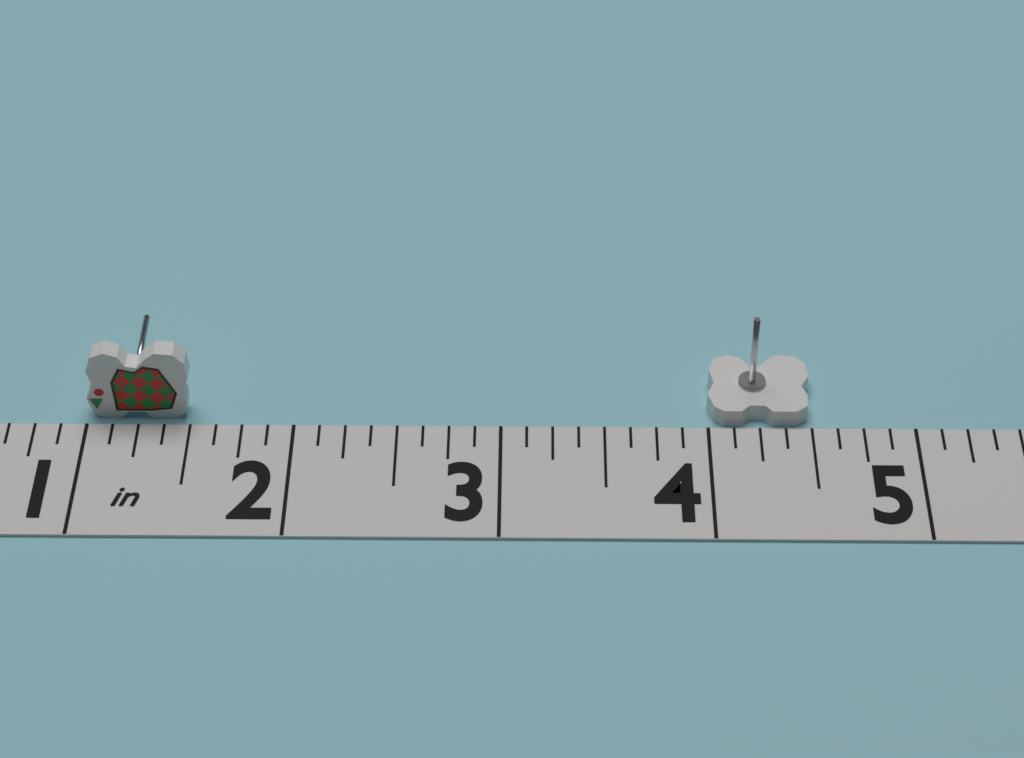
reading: 4.500 in
